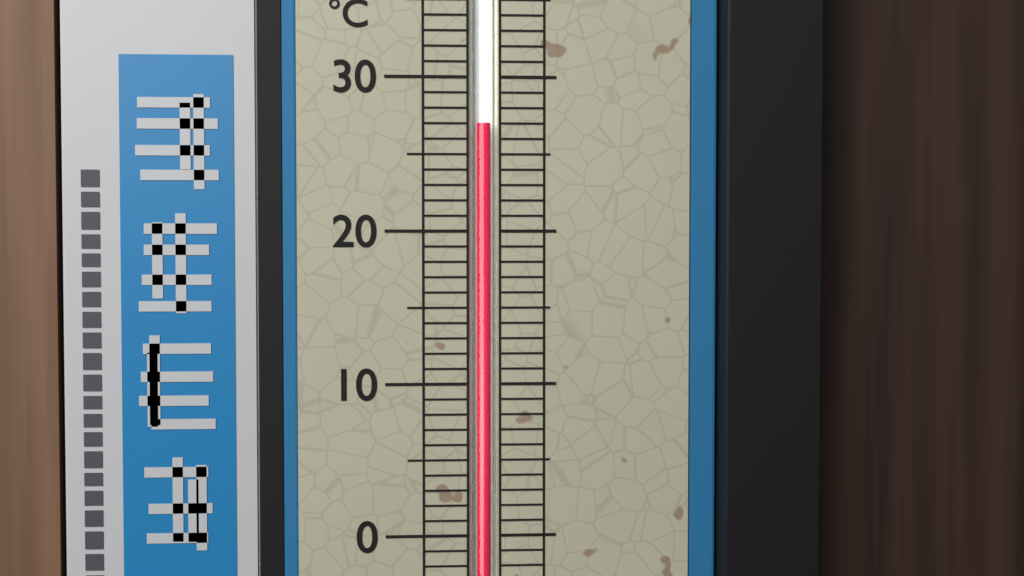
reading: 27 °C
